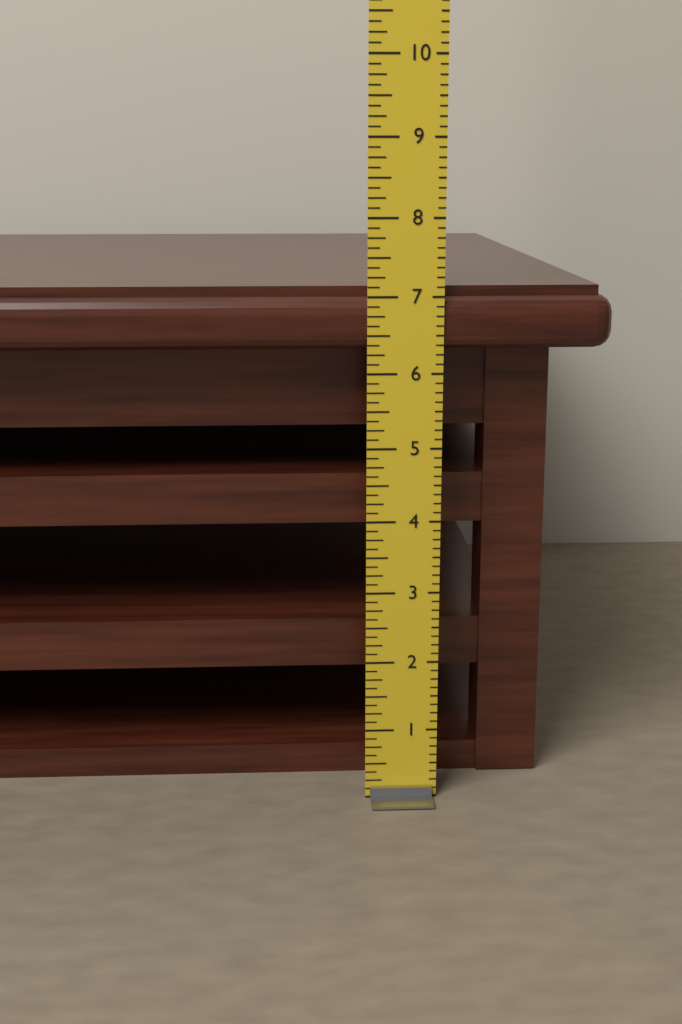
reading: 7.125 in
